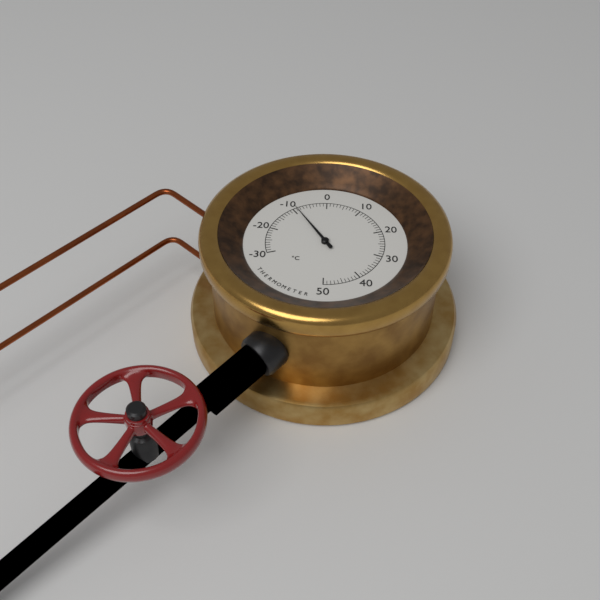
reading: -9 °C
